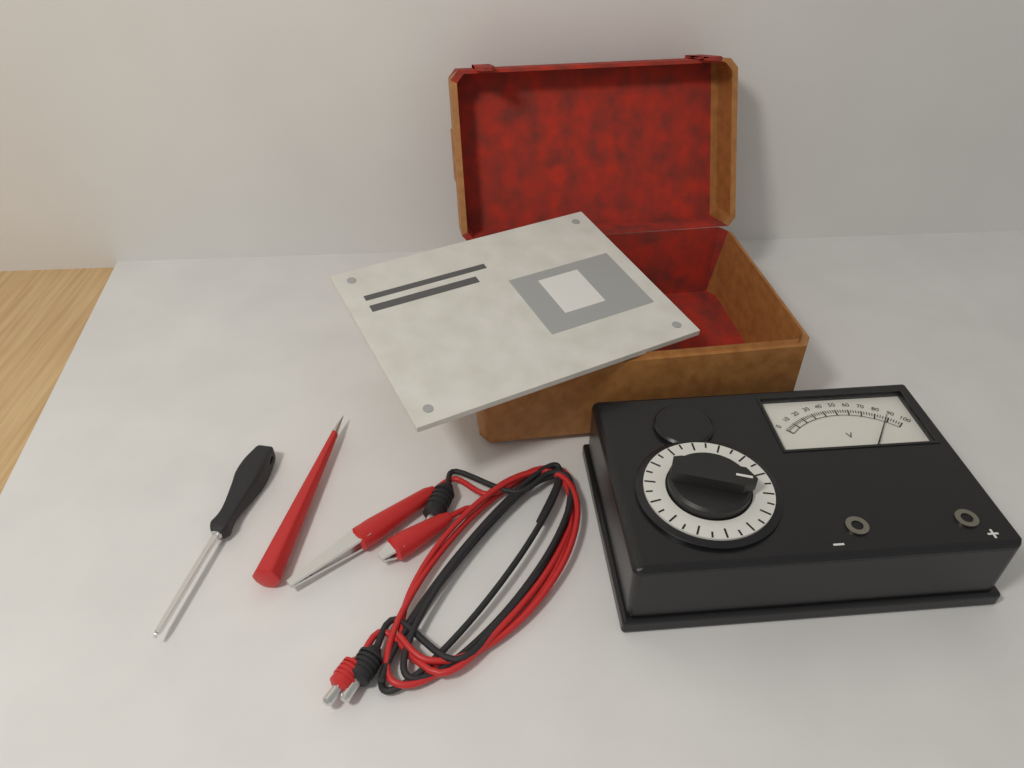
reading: 88 V
